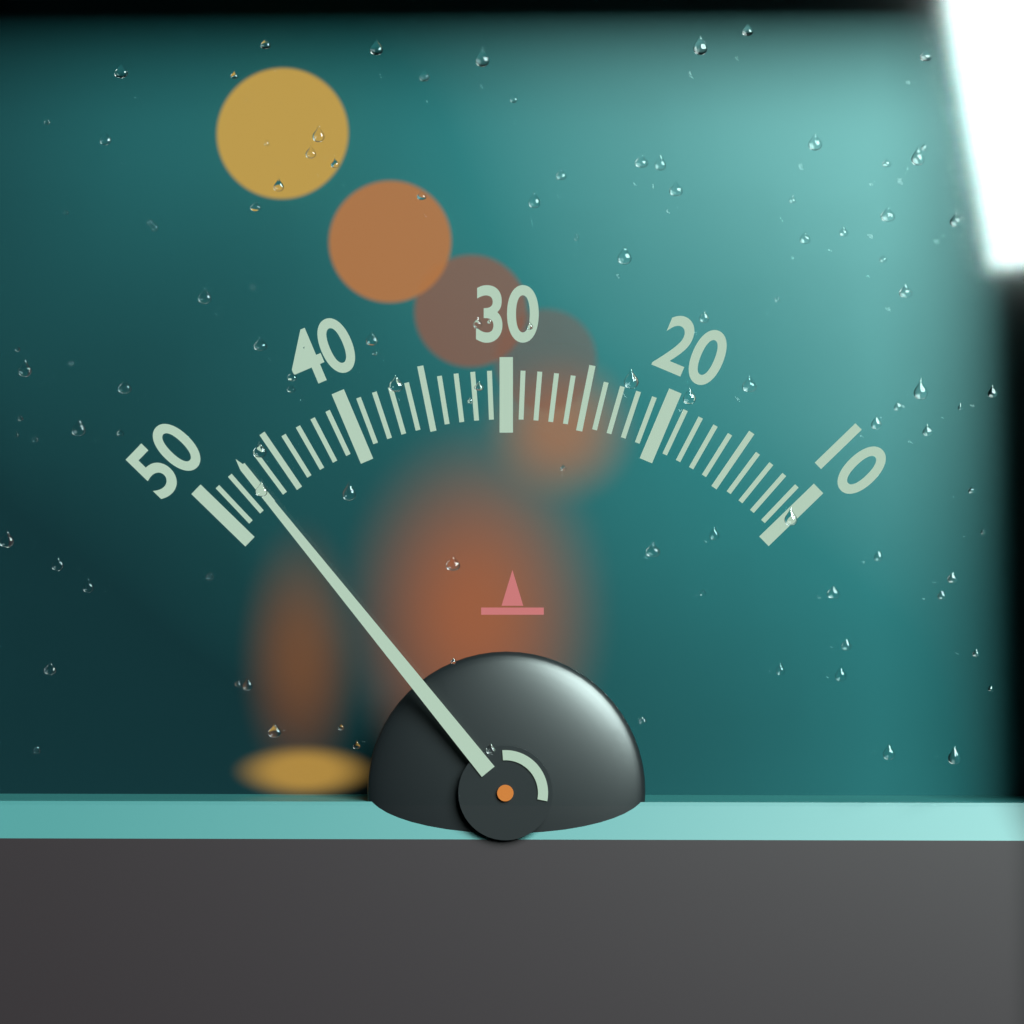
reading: 47 (no unit)
